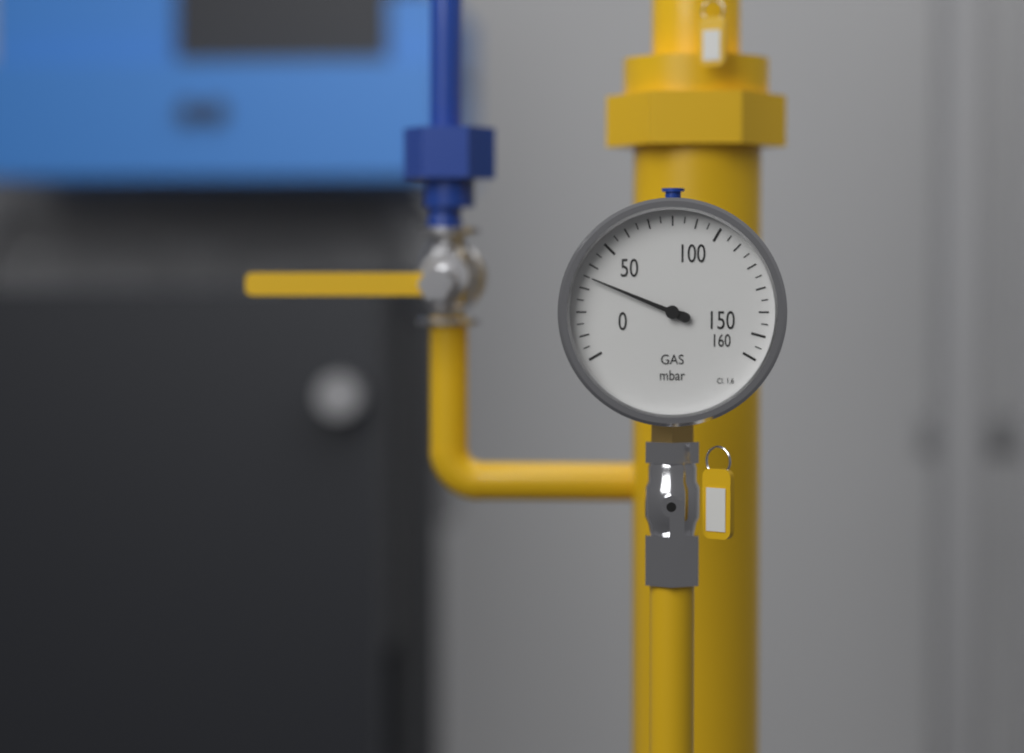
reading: 35 mbar
